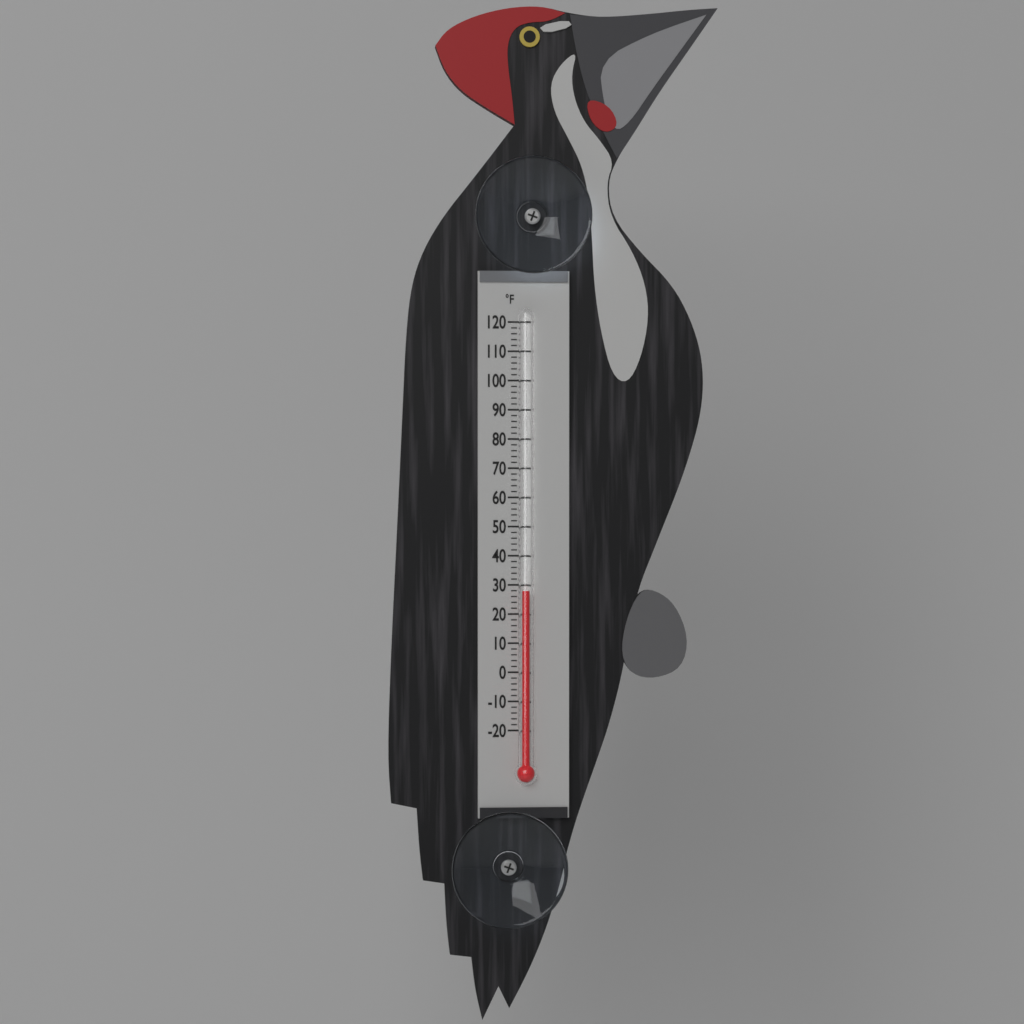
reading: 28 °F
